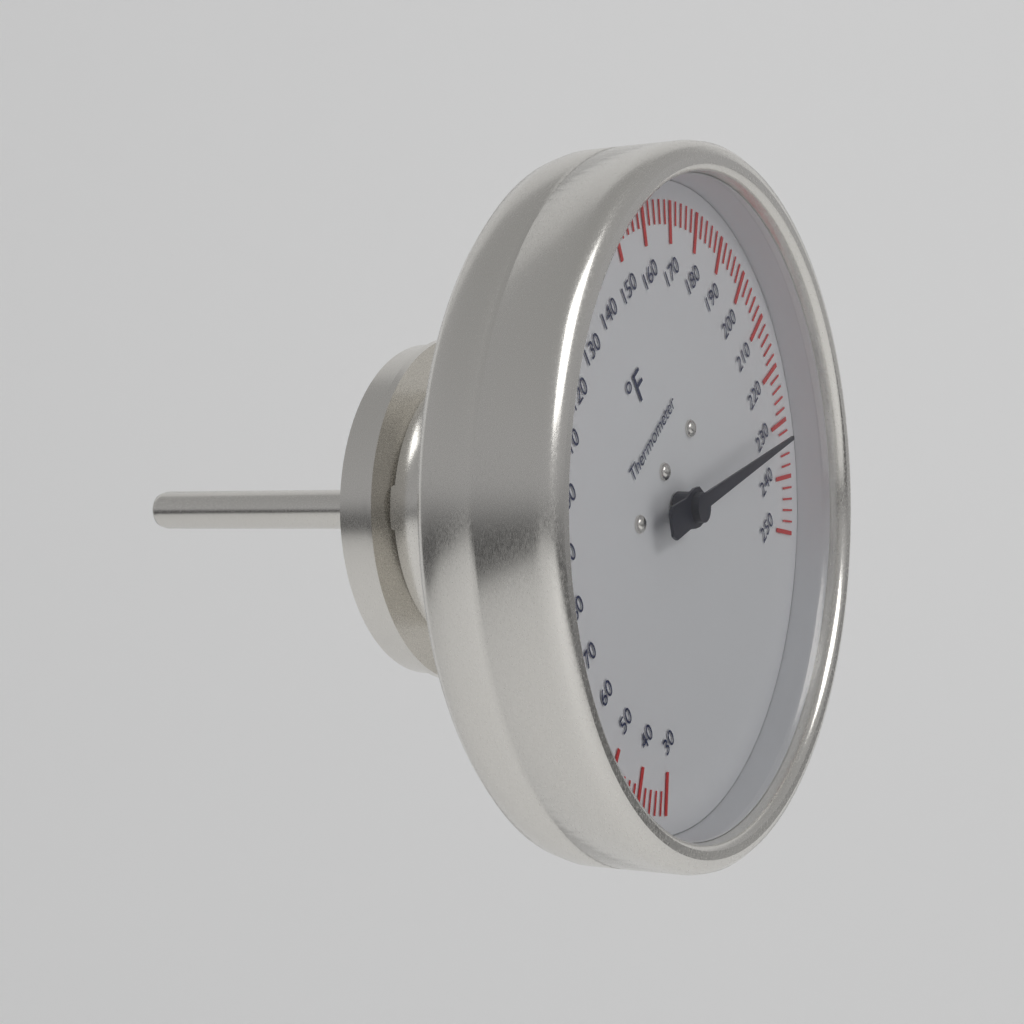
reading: 232 °F
